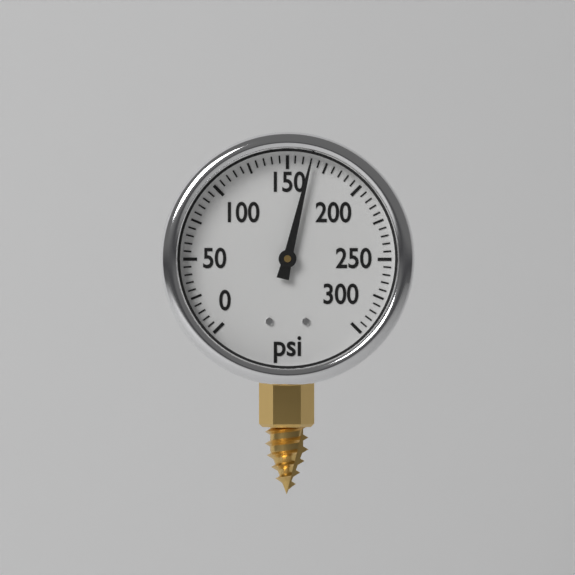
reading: 165 psi
